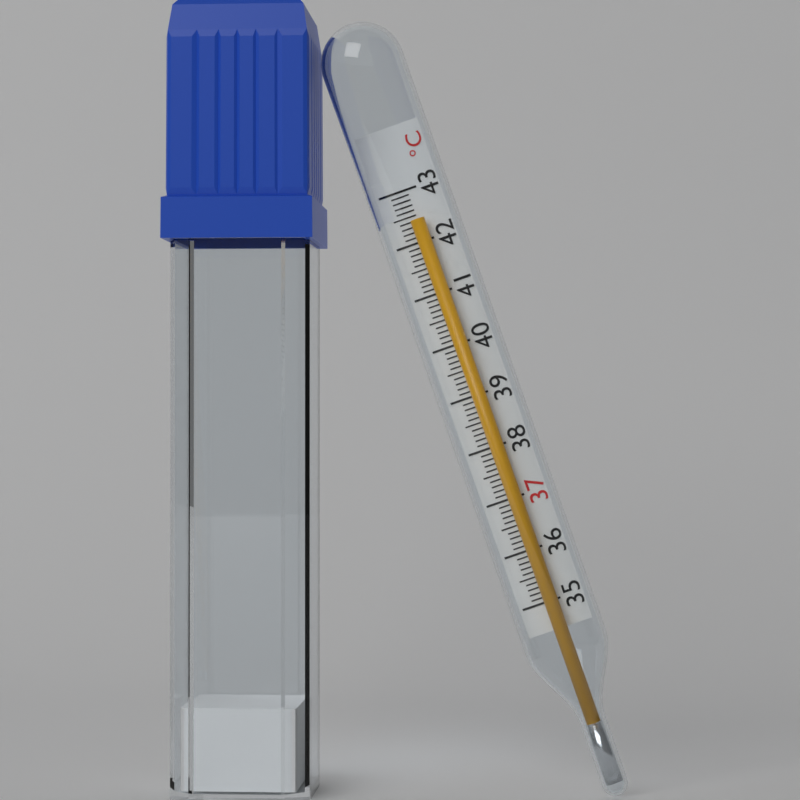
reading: 42.4 °C
